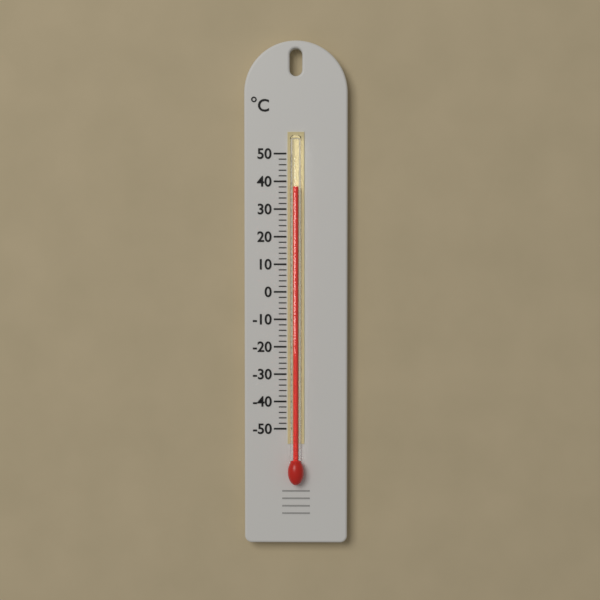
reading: 38 °C
